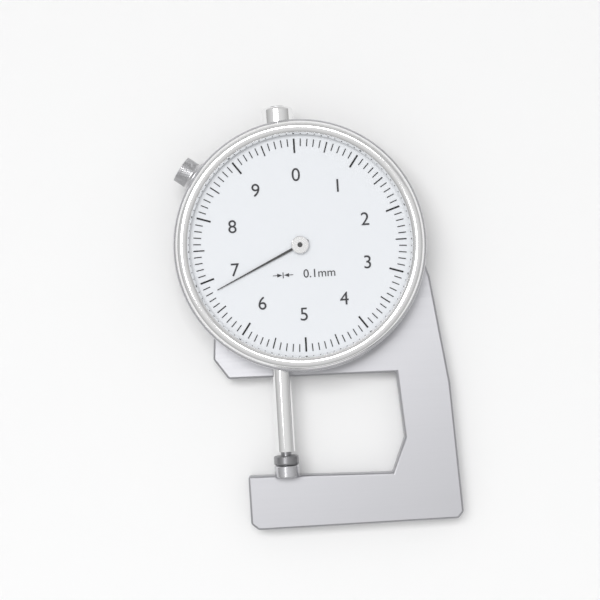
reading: 6.8 mm
